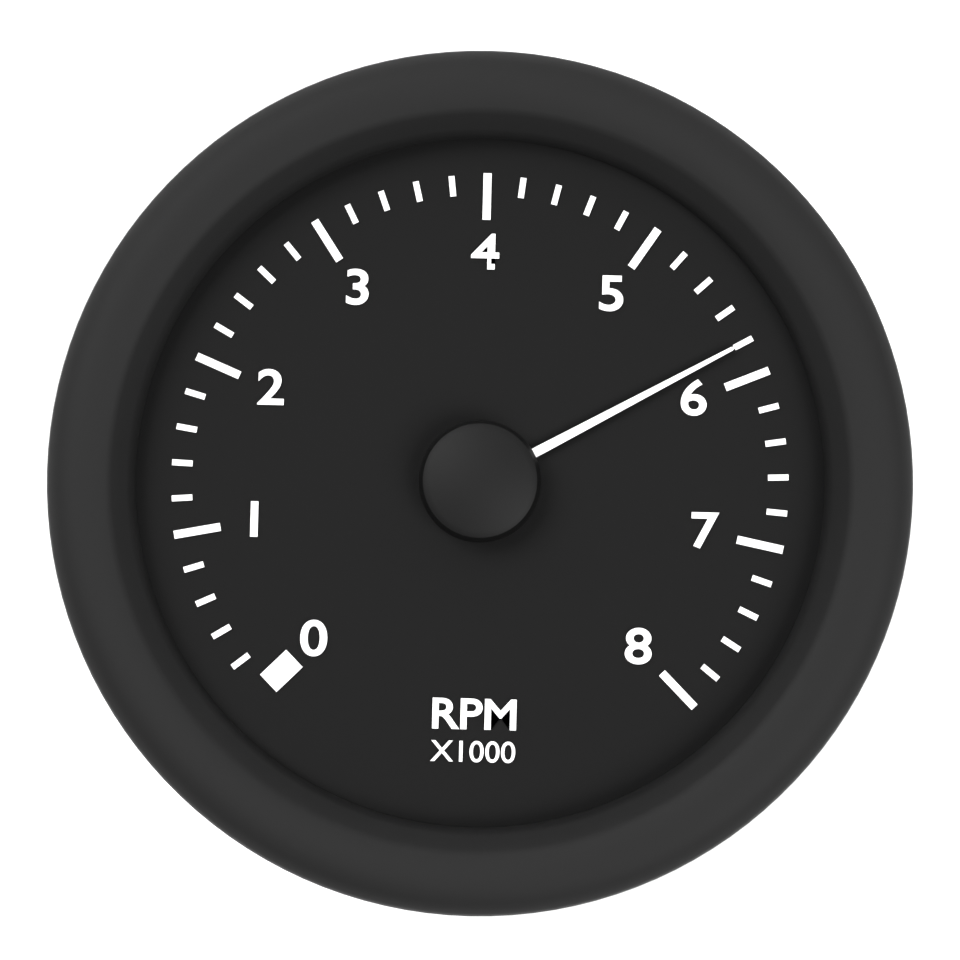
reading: 5.8 RPM x1000
